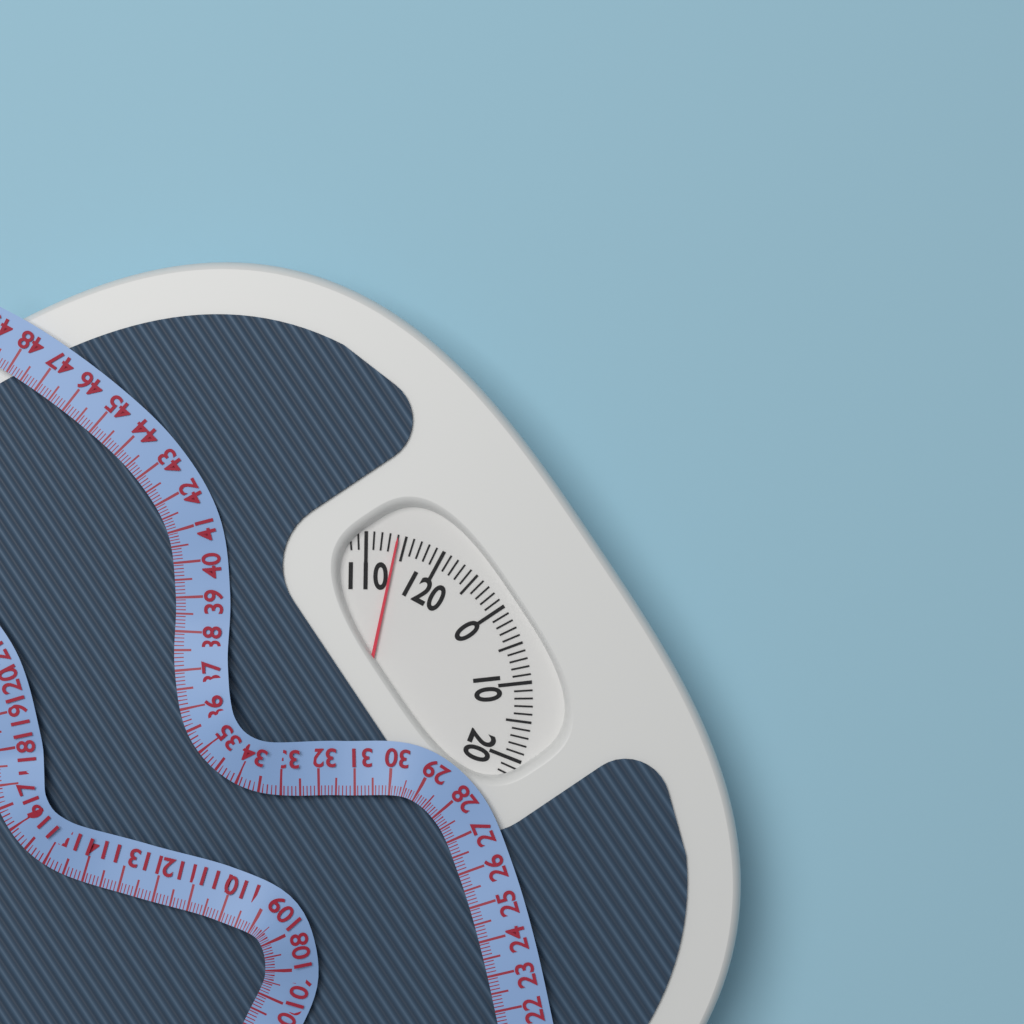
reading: 114 (no unit)
